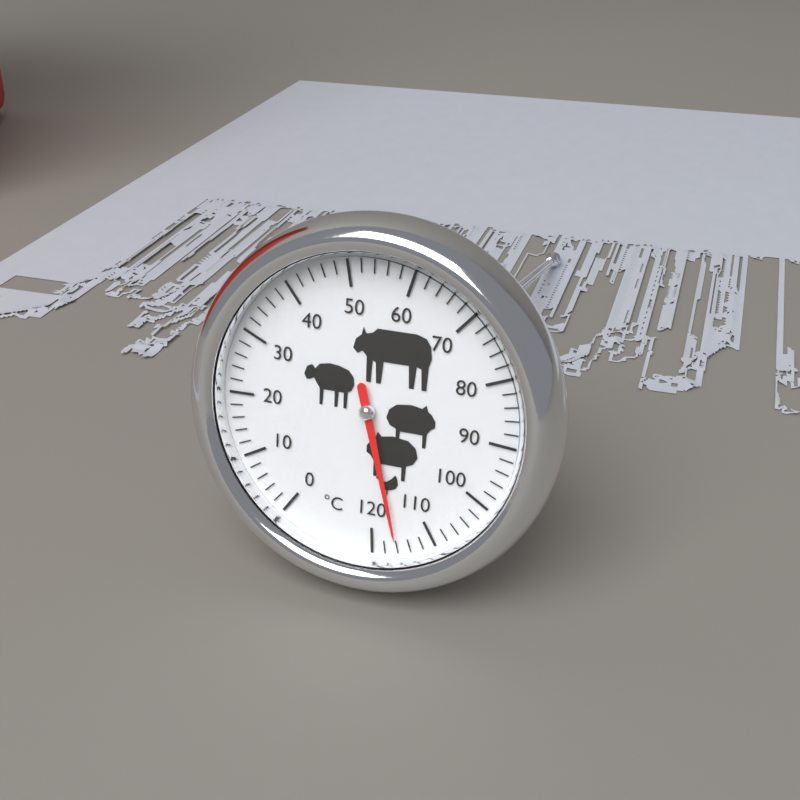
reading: 116 °C
